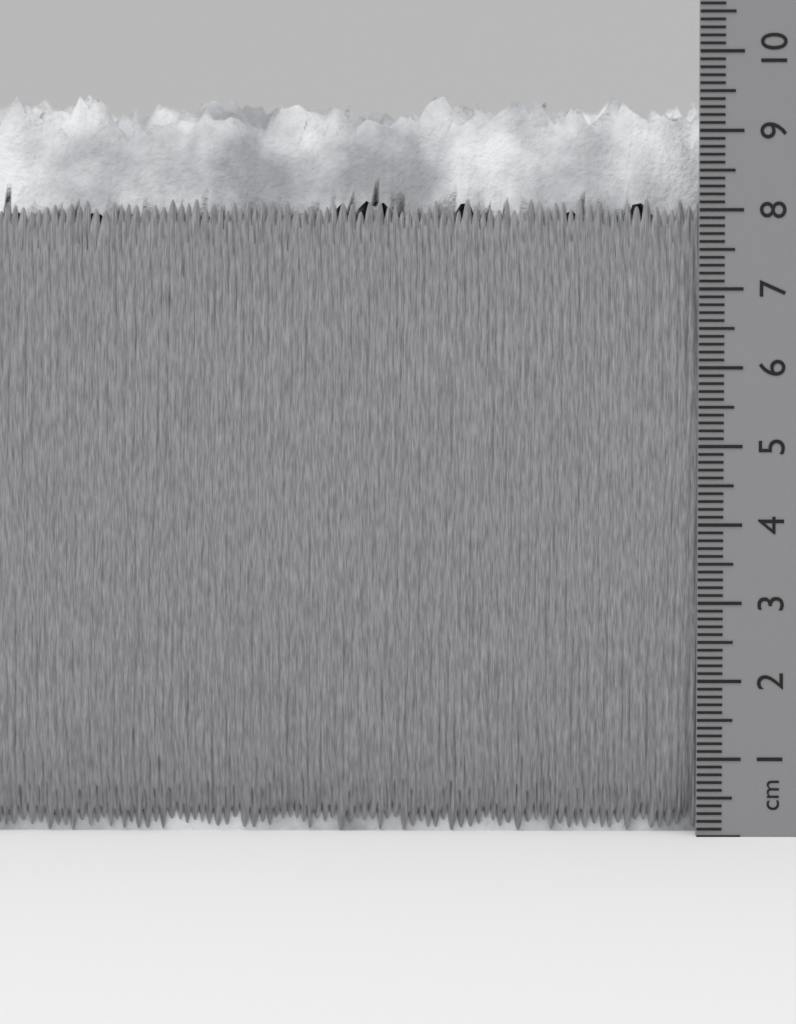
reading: 9.6 cm
